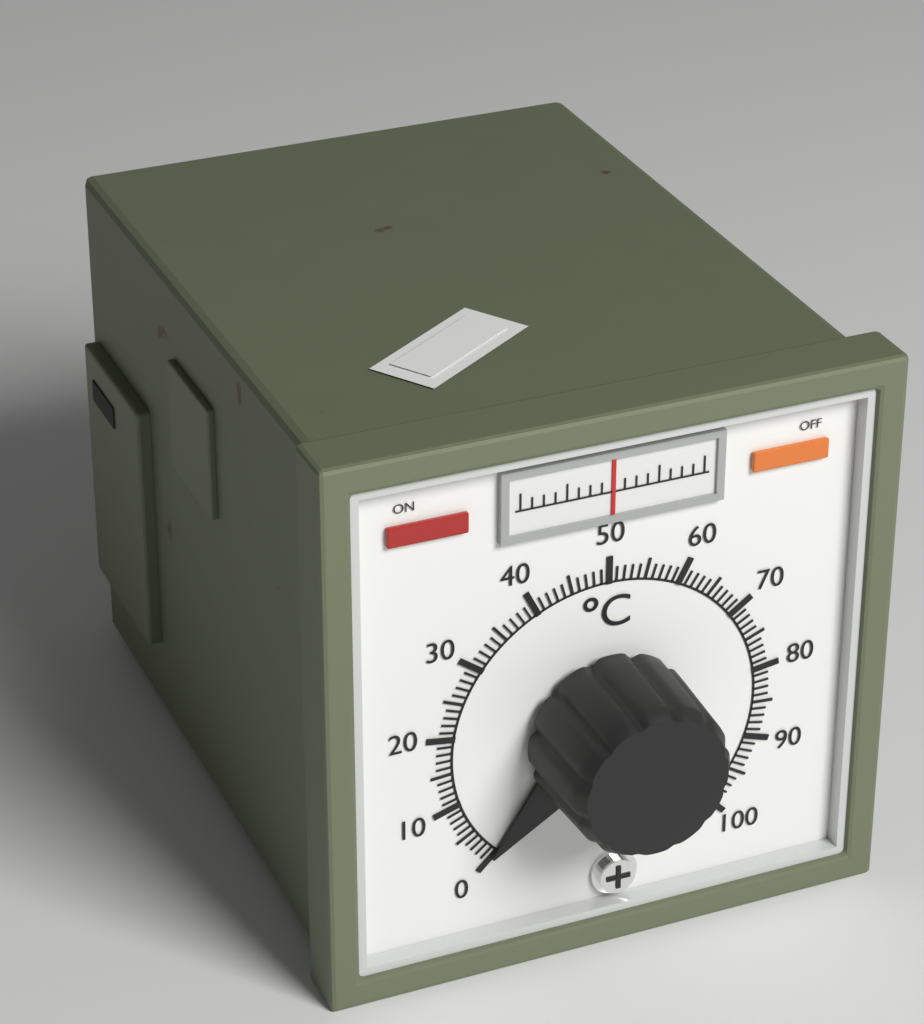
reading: 0 °C
